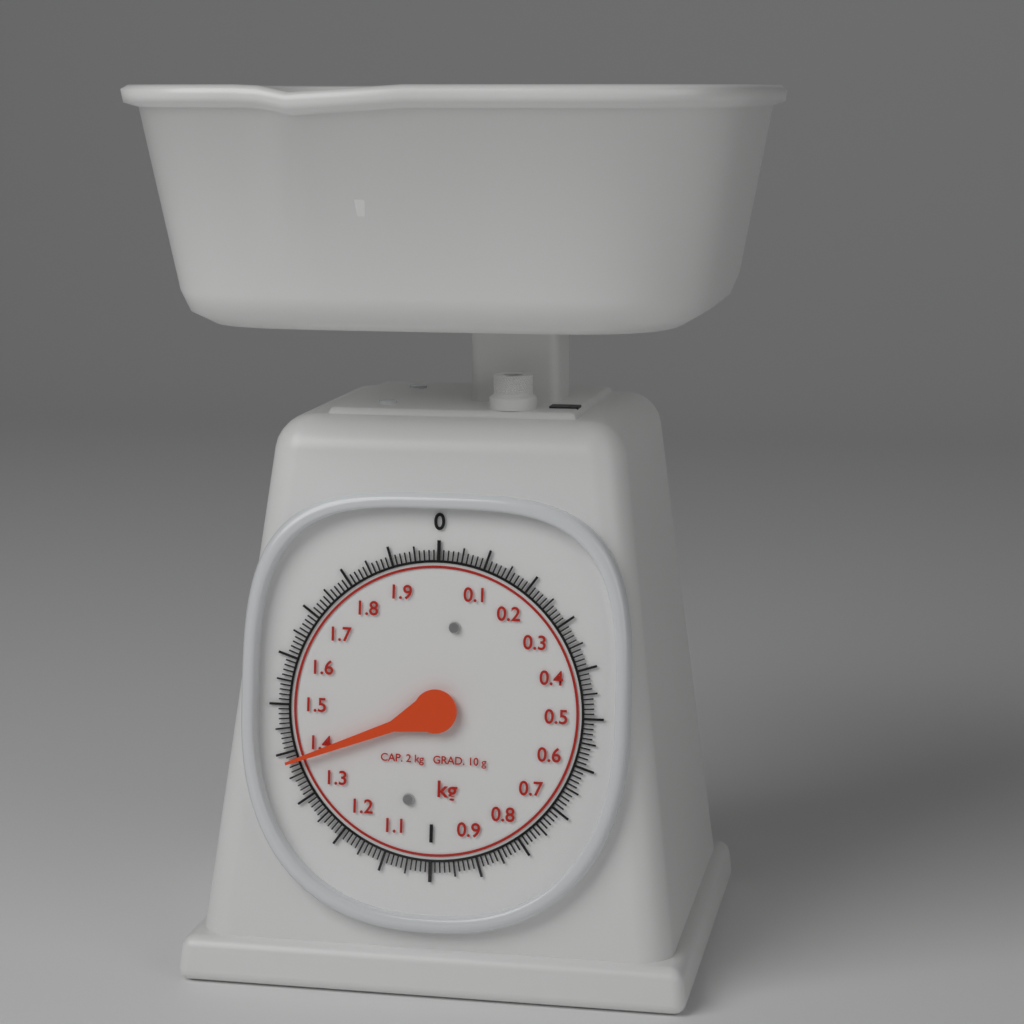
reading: 1.38 kg
